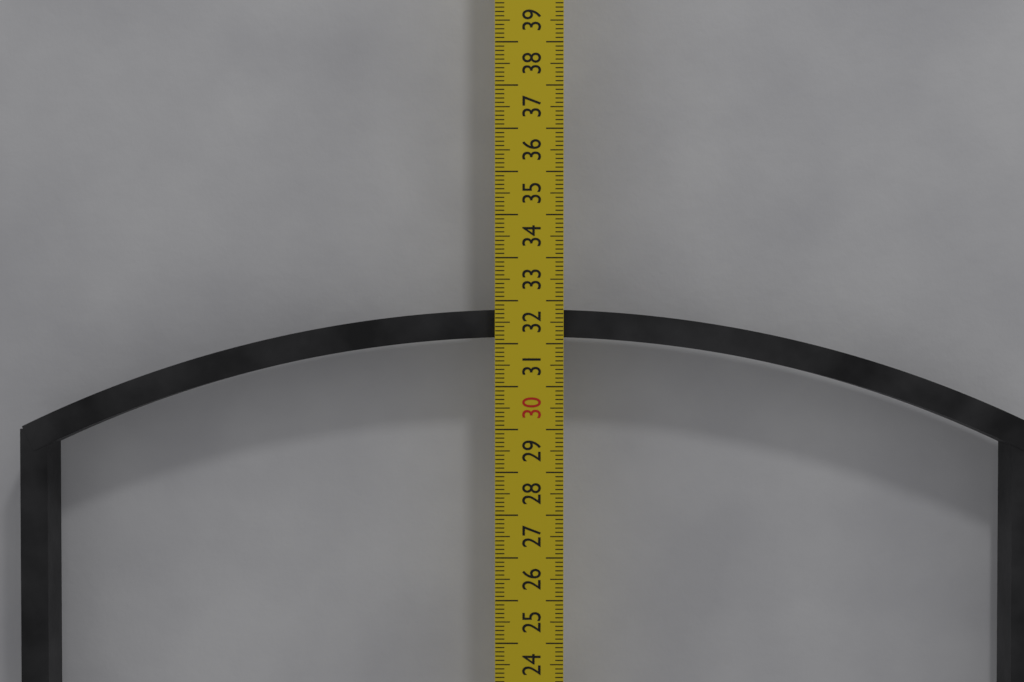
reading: 31.8 cm
